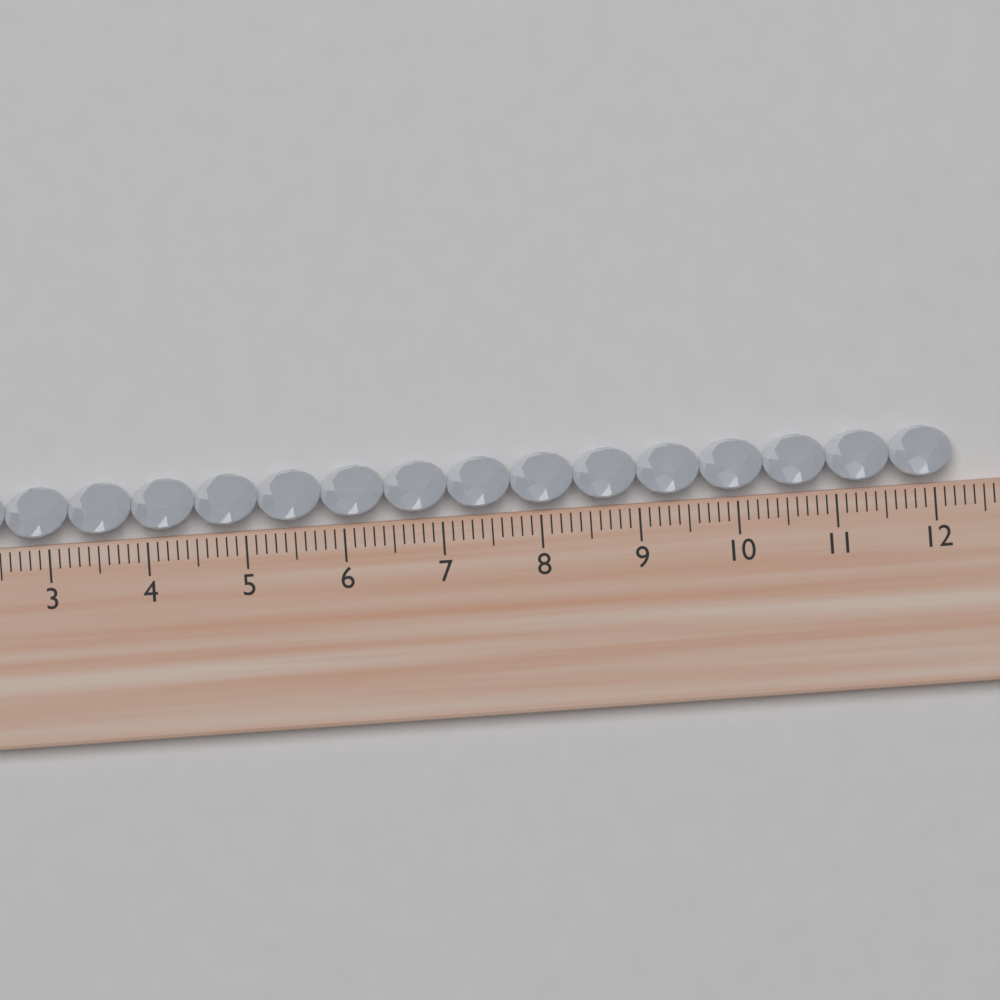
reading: 12.2 cm
